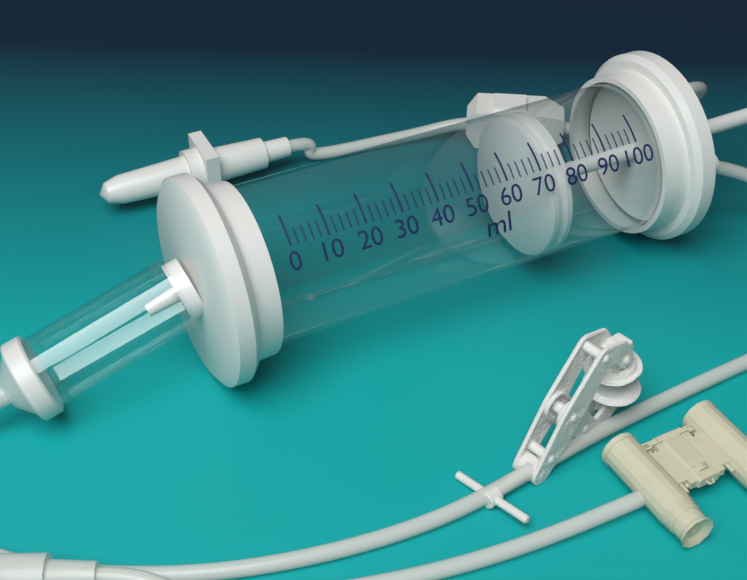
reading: 72 ml
